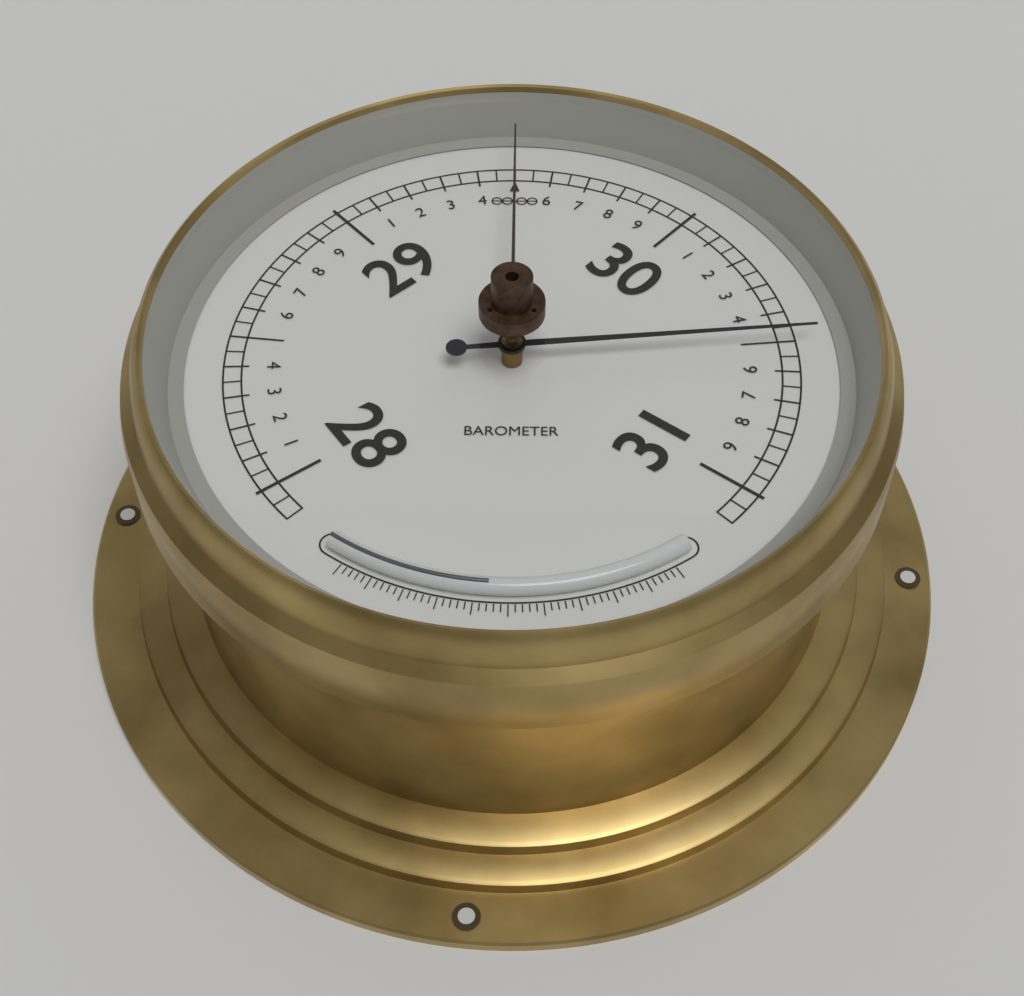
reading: 30.50 (no unit)
